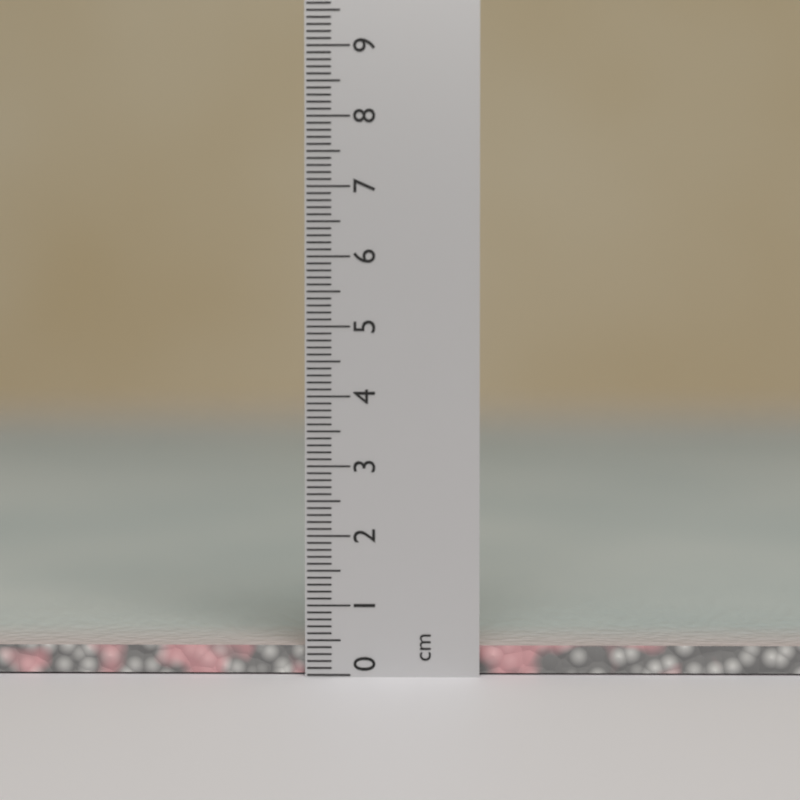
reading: 0.4 cm
